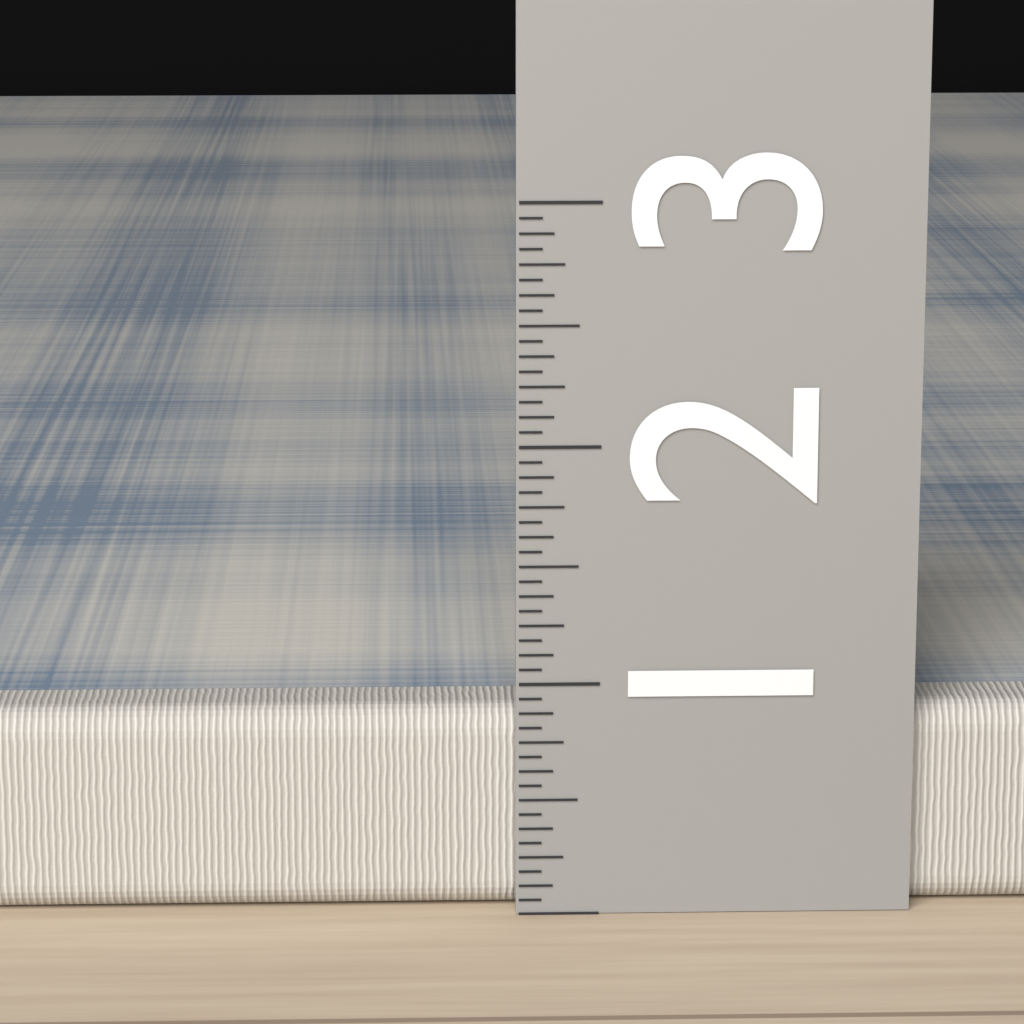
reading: 0.8750 (no unit)
